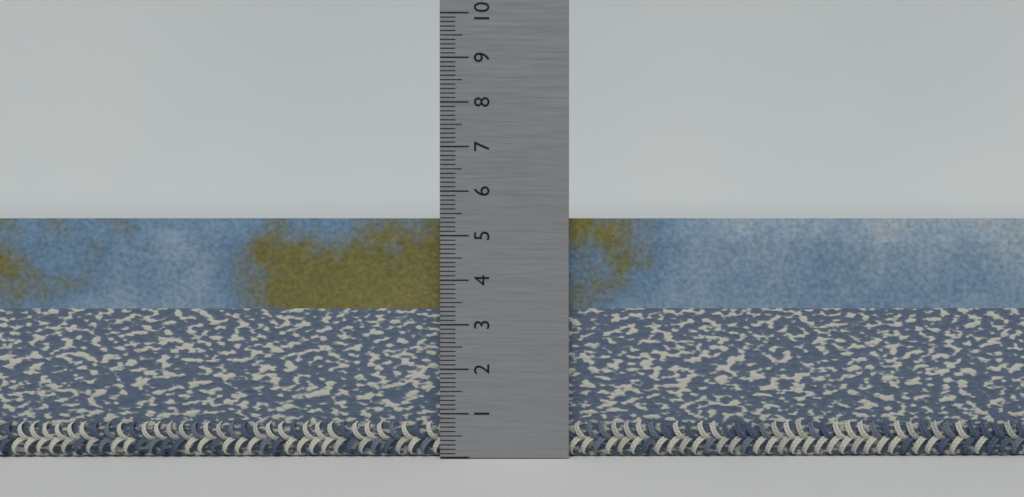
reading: 5.4 (no unit)
